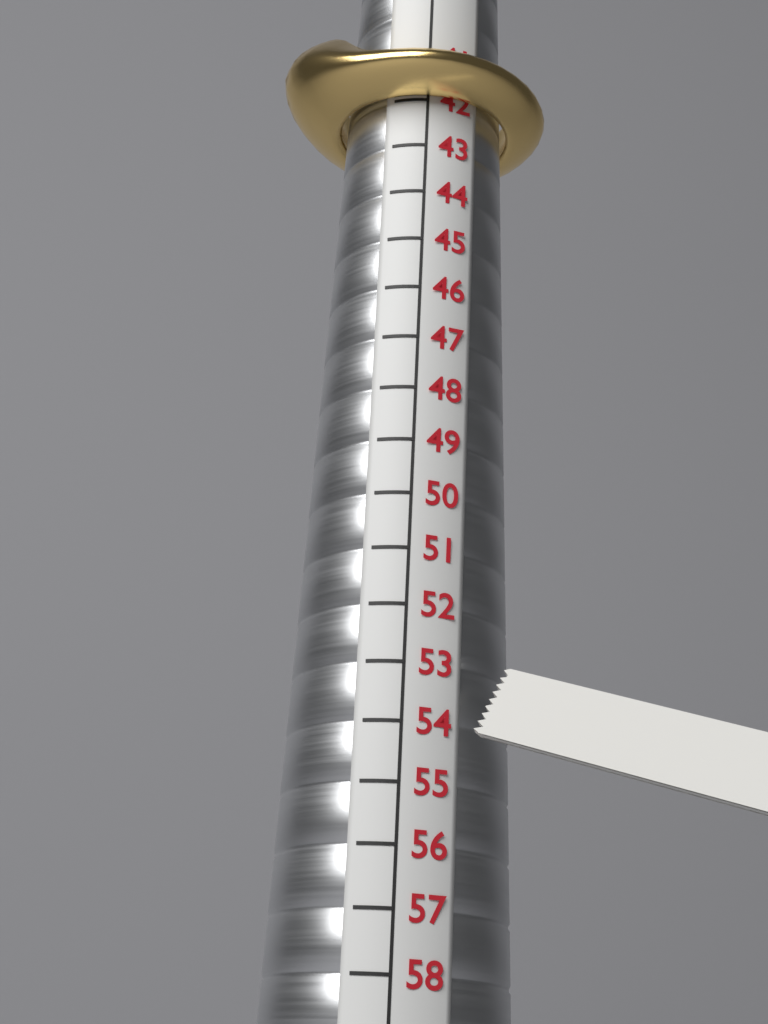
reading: 42 (no unit)
